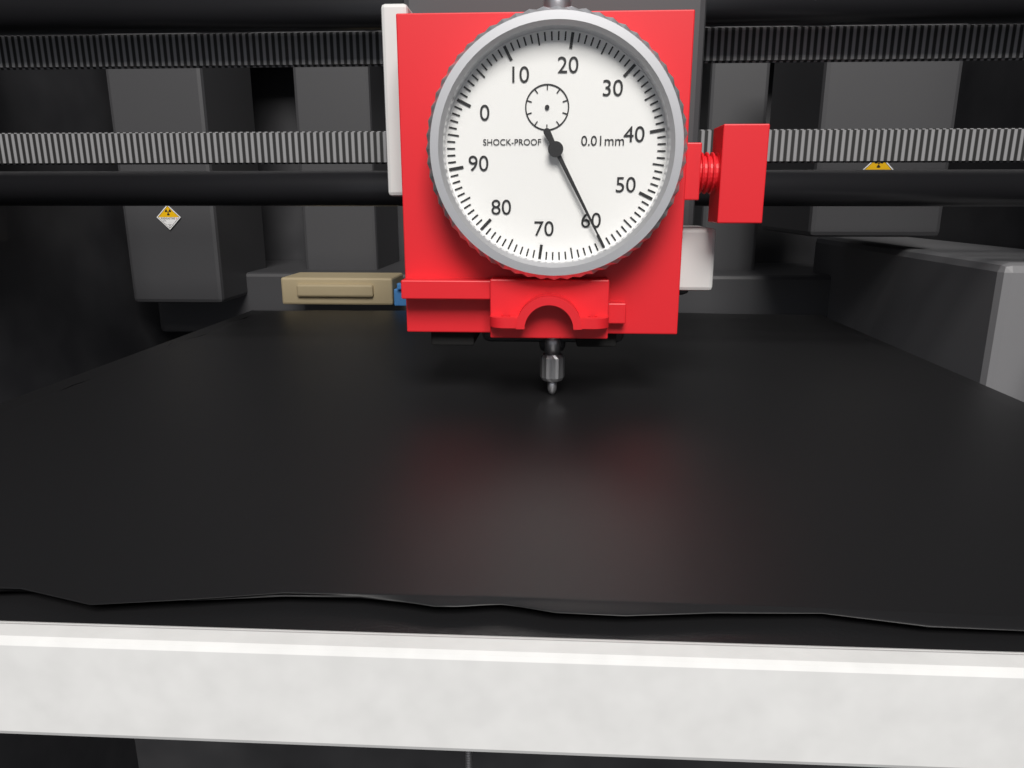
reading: 60 0.01mm
